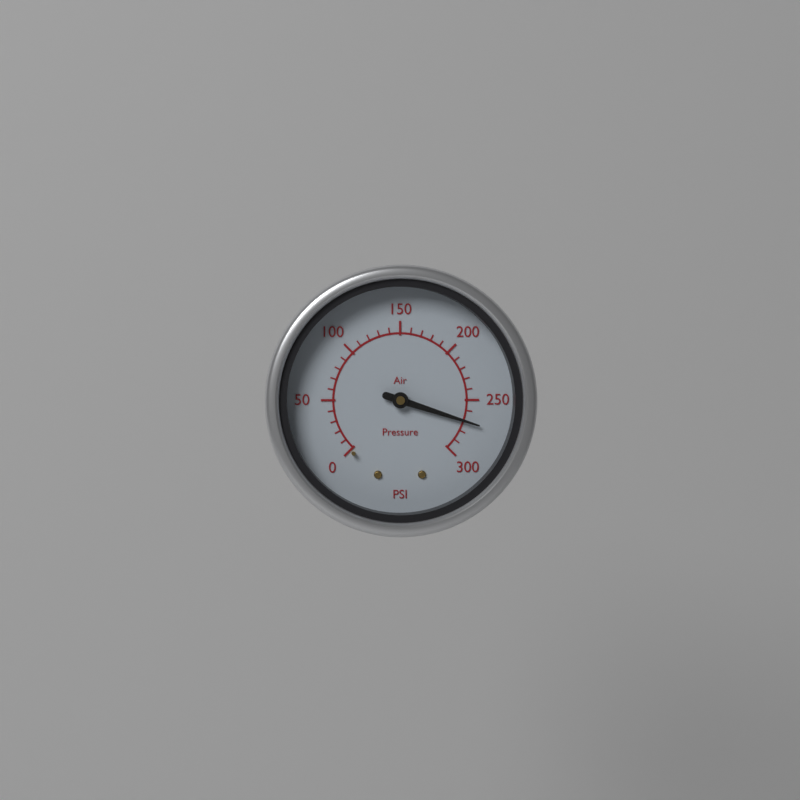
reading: 270 psi
